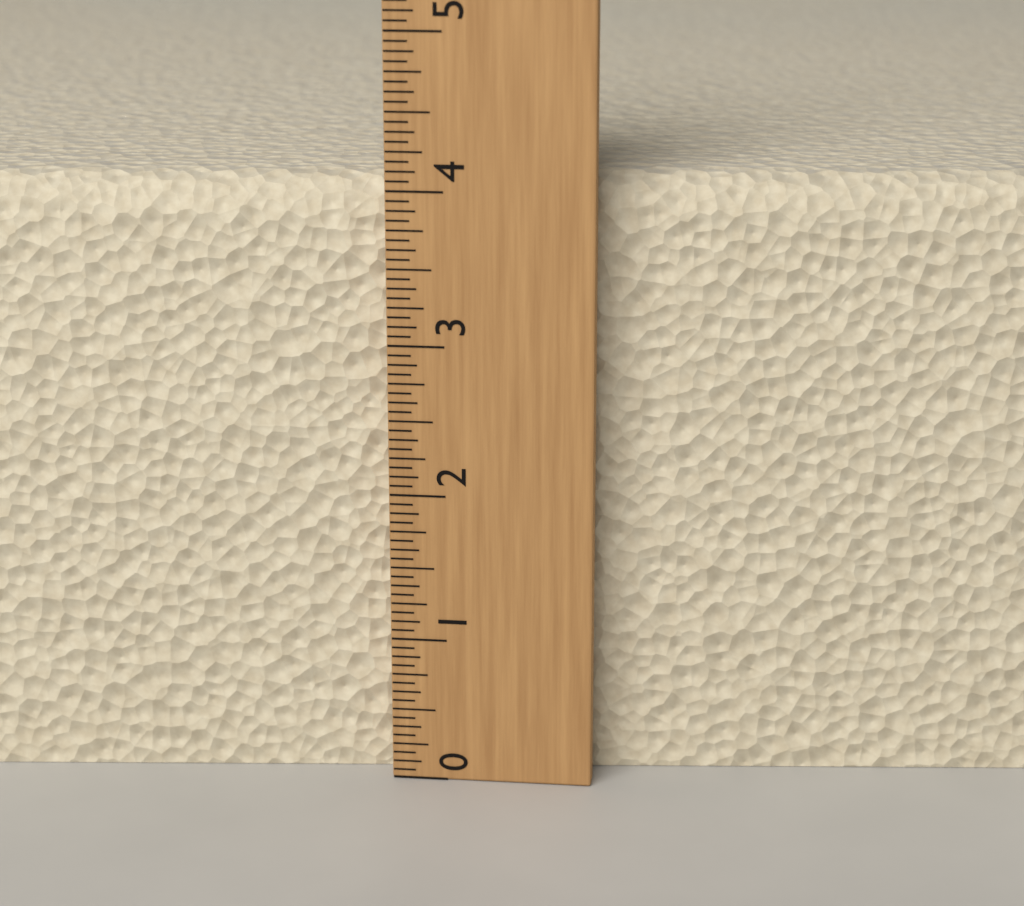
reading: 4.0625 (no unit)
